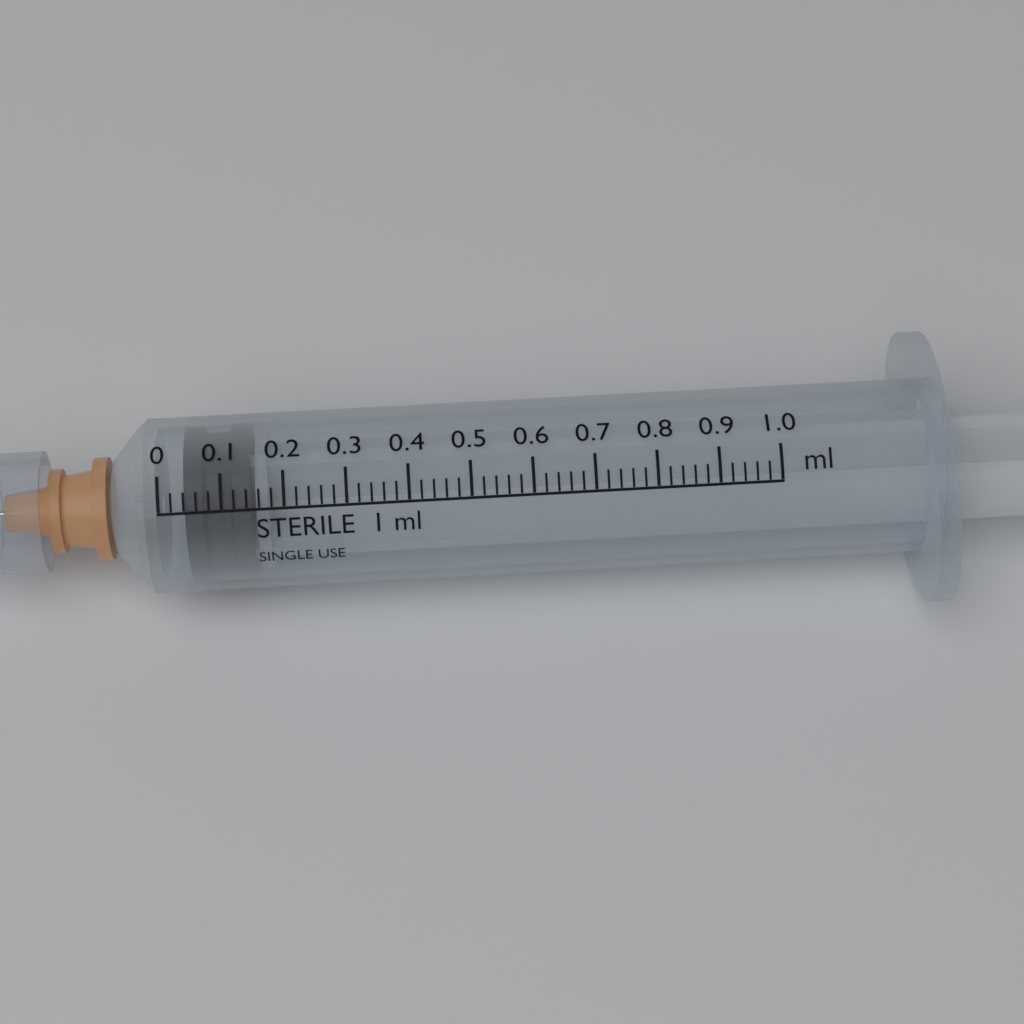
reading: 0.04 ml
